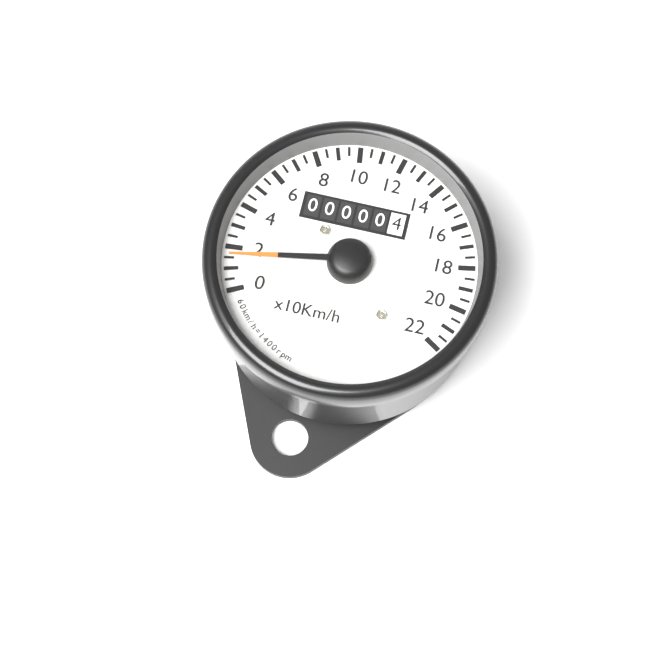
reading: 1.5 x10 km/h
